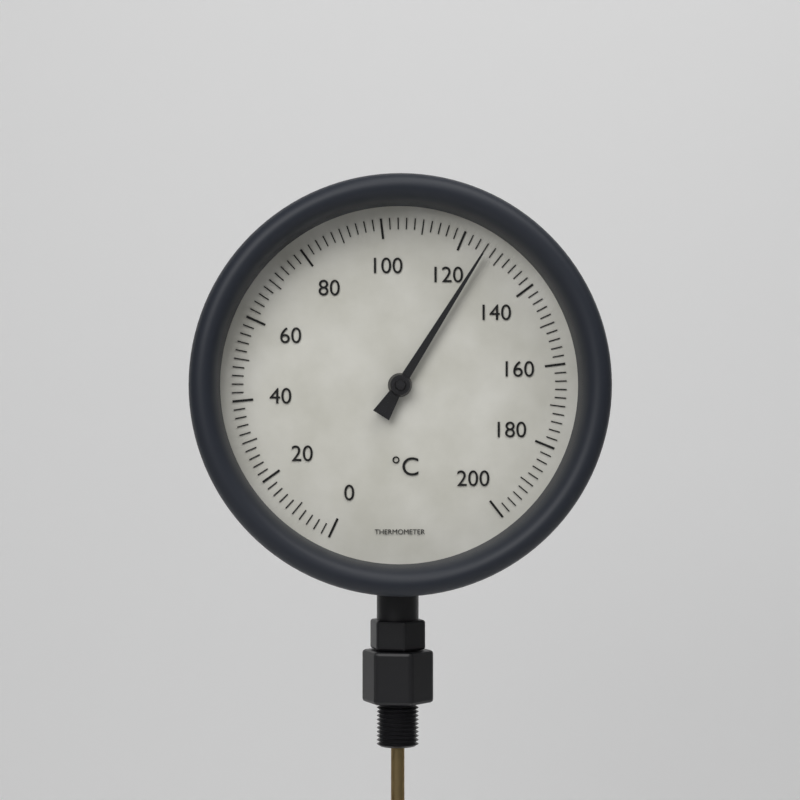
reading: 126 °C
